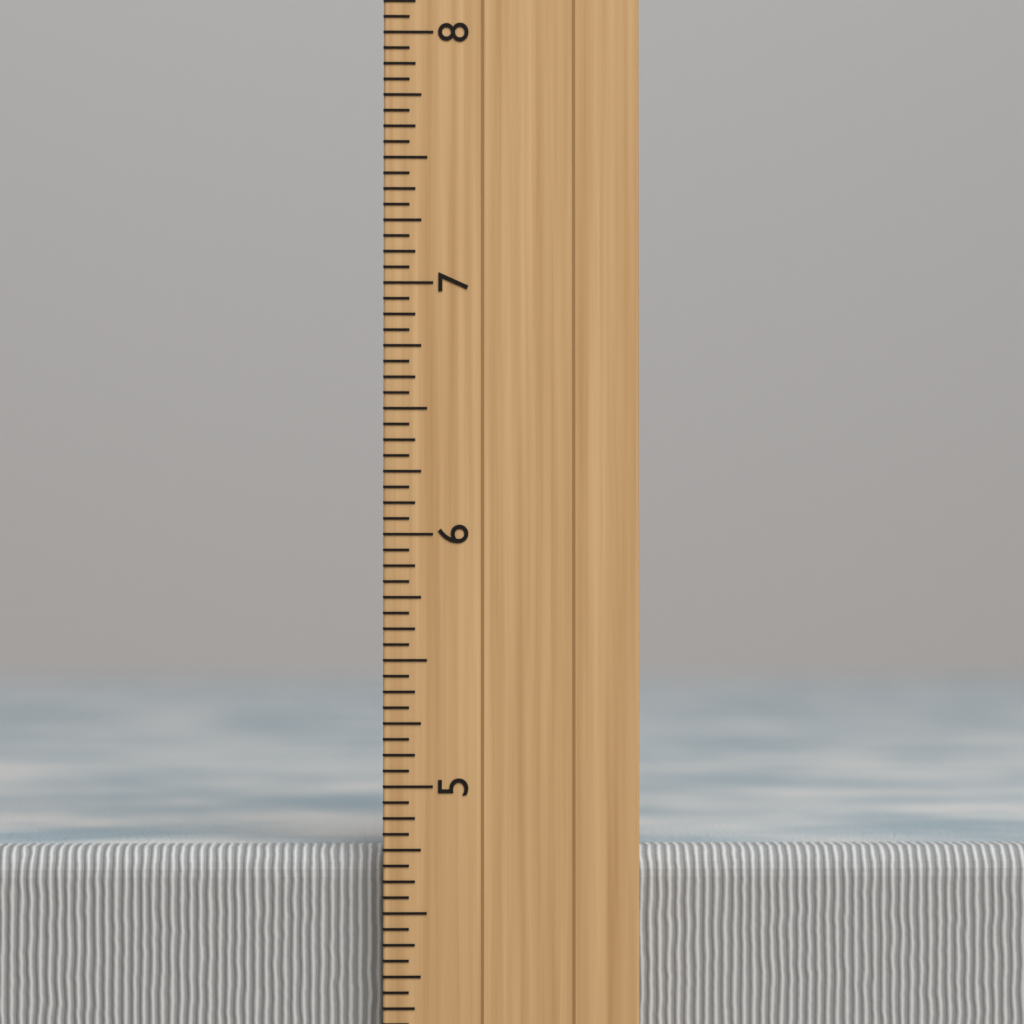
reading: 4.7500 inch
